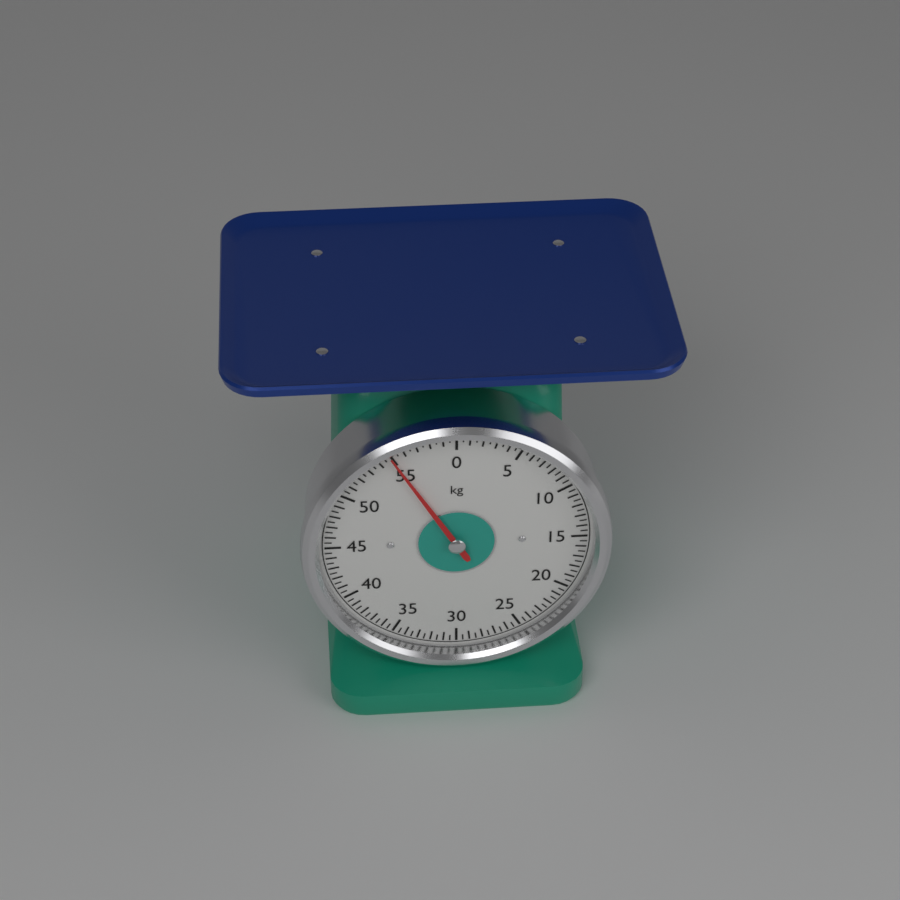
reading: 55.0 kg
